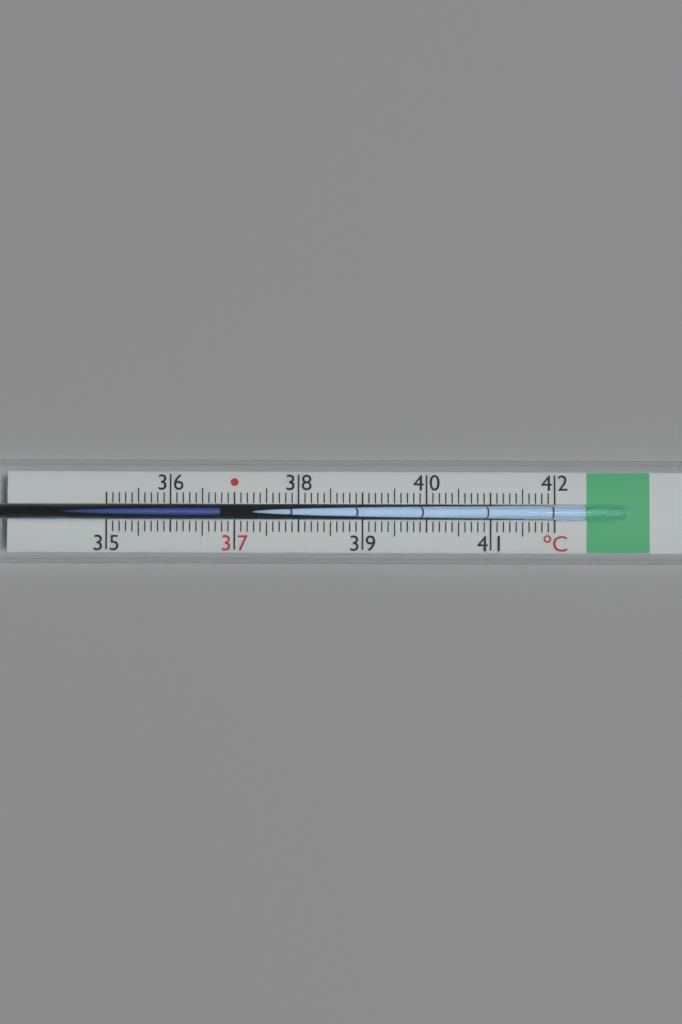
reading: 36.8 °C
